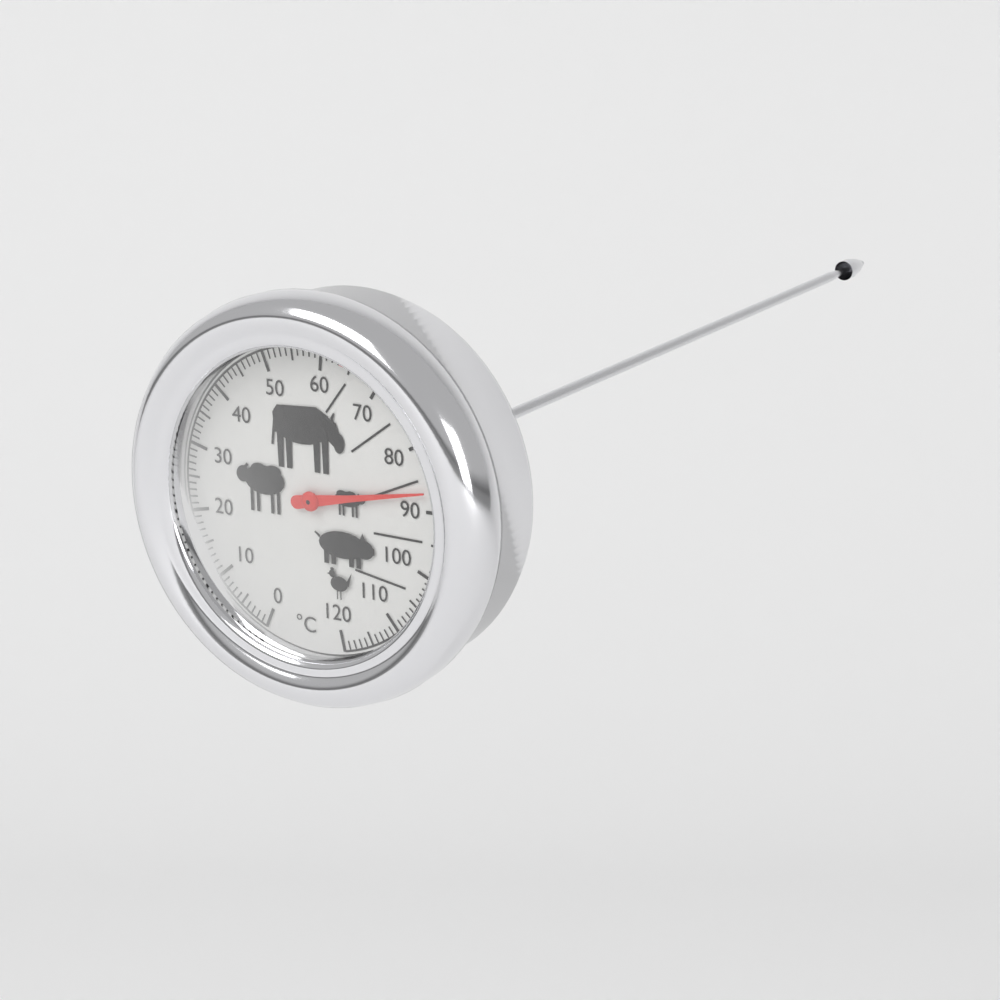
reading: 87 °C
